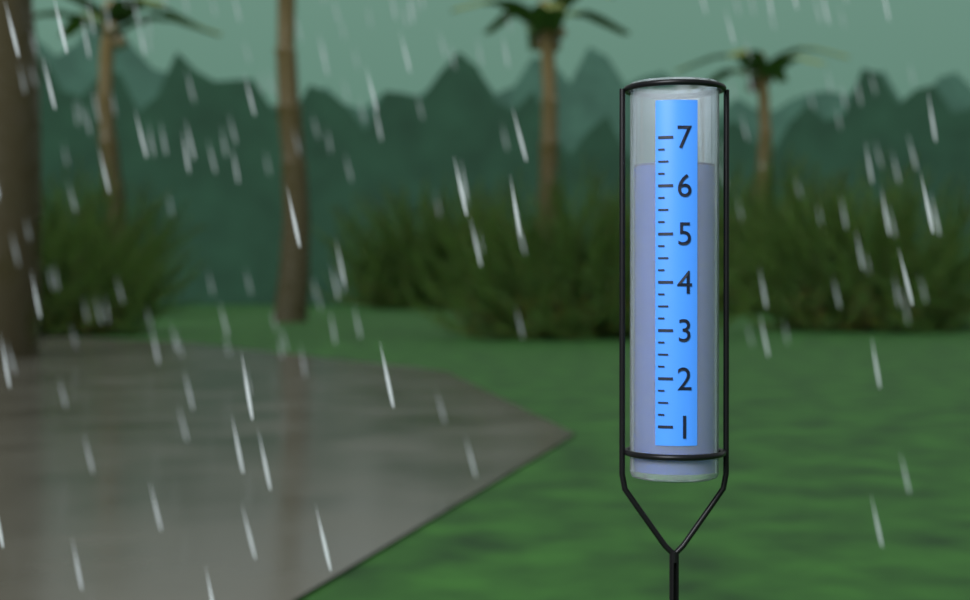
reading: 6.50 (no unit)
